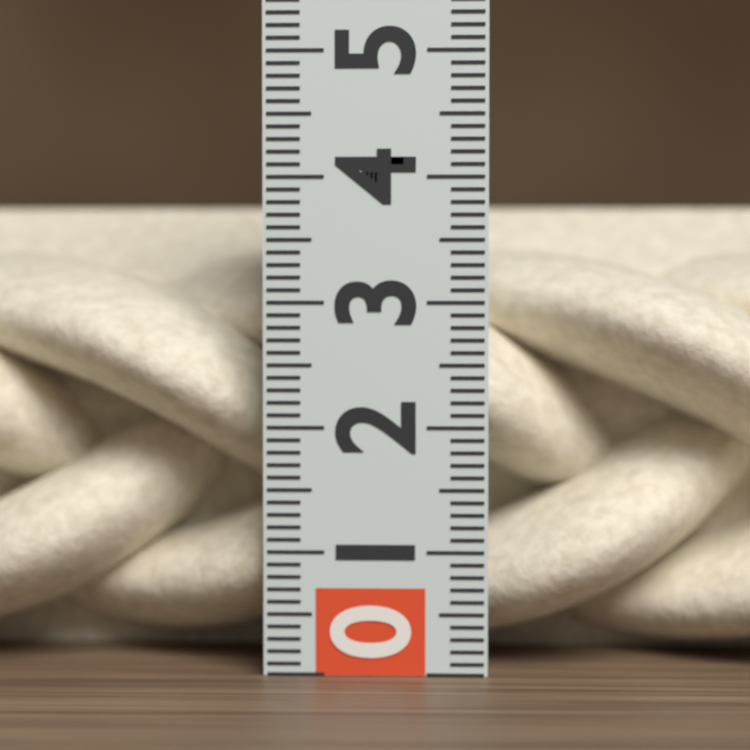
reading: 3.8 (no unit)
